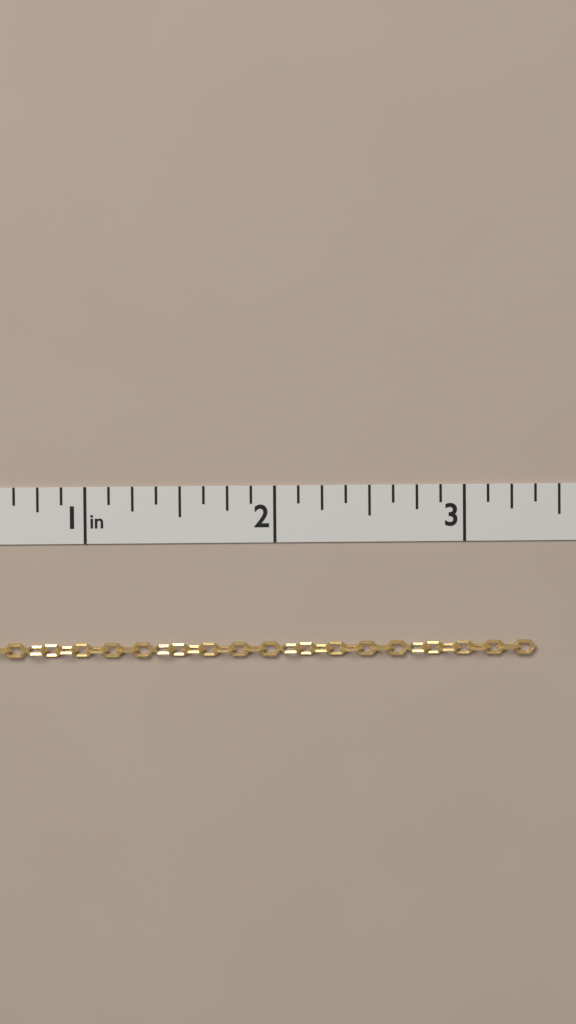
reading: 3.375 in
